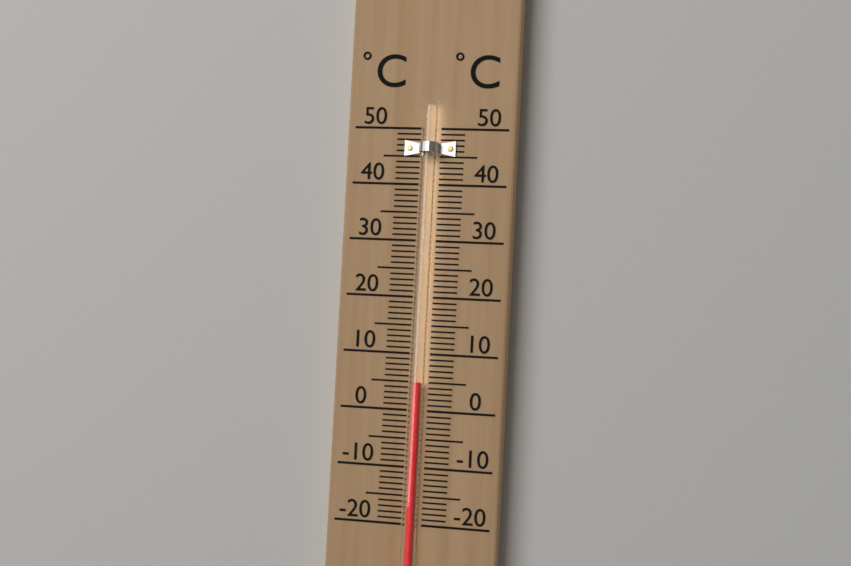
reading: 5 °C
